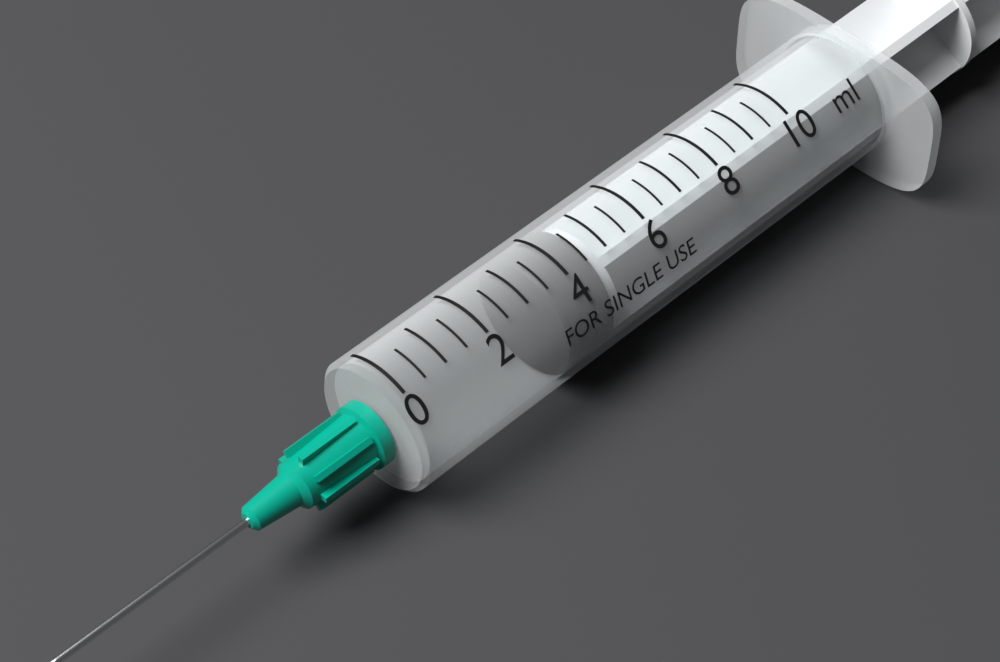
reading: 3.5 ml
